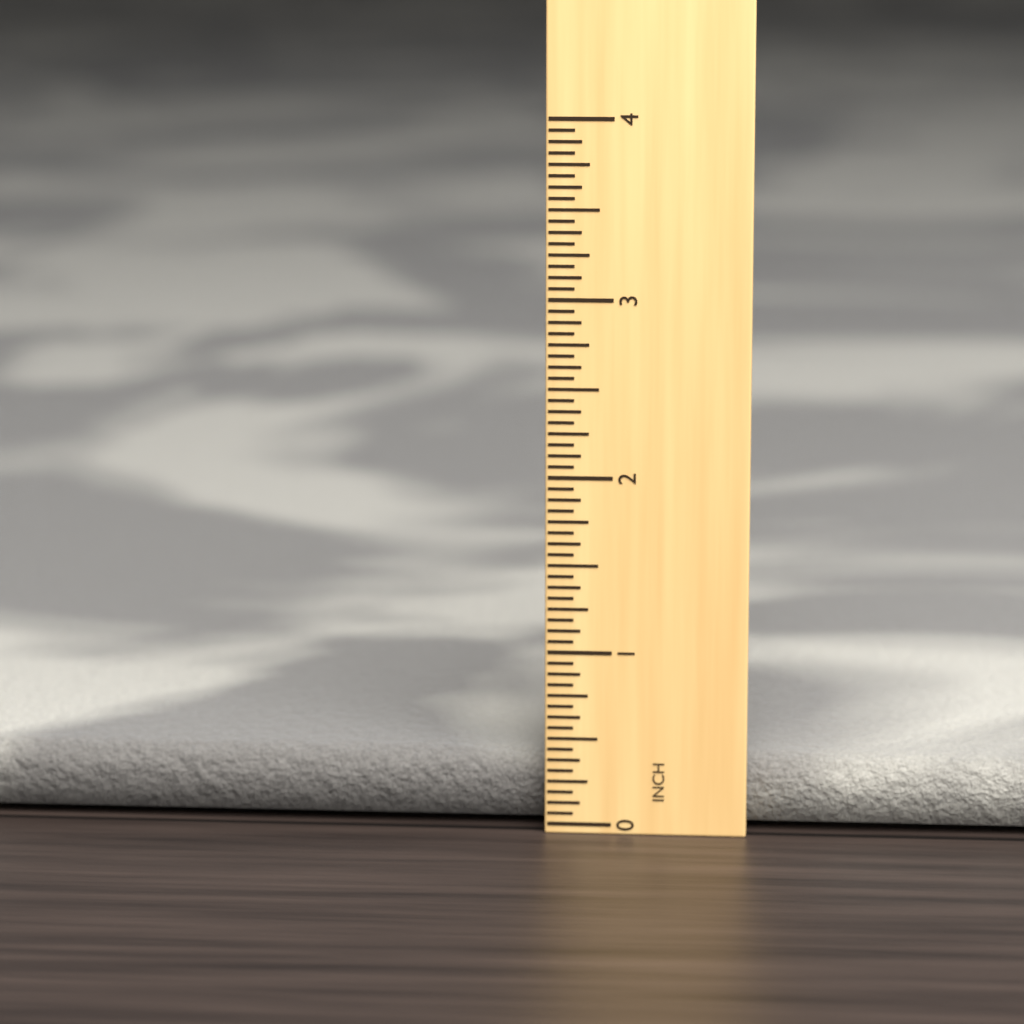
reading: 0.3750 in
